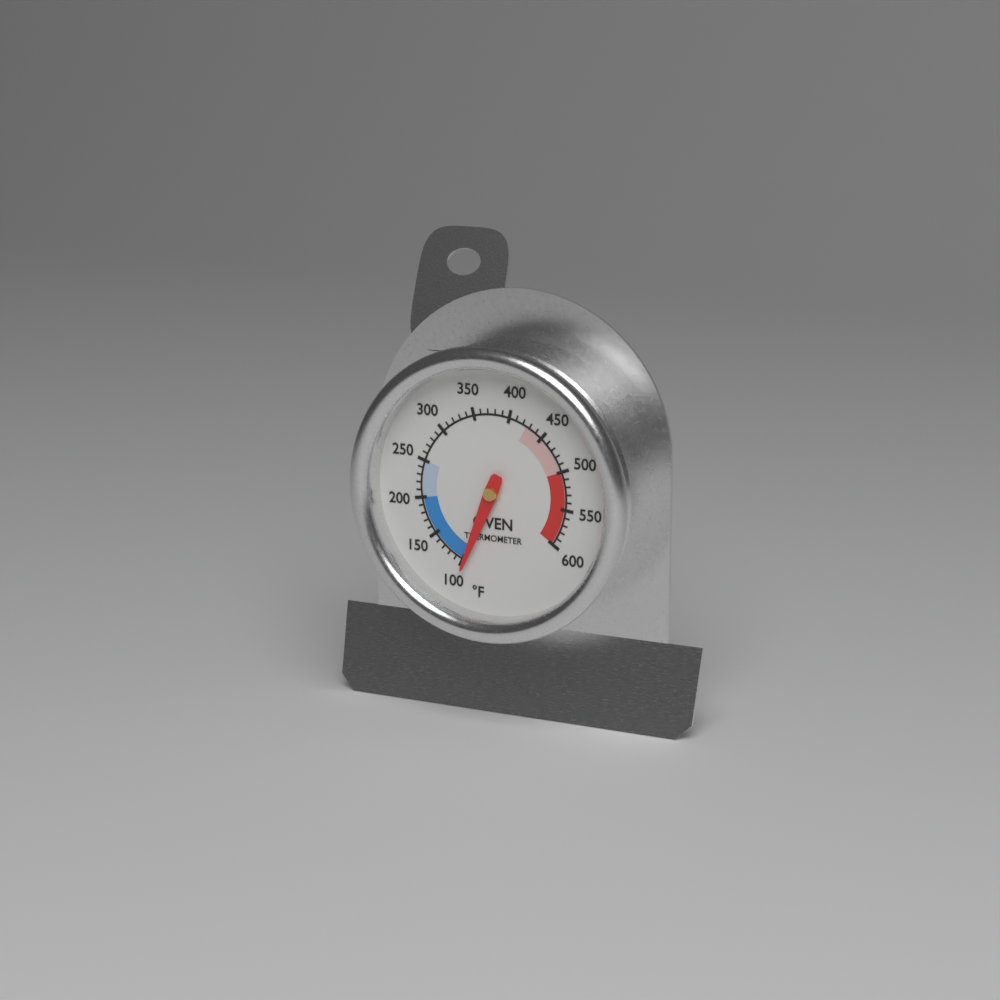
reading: 95 °F
